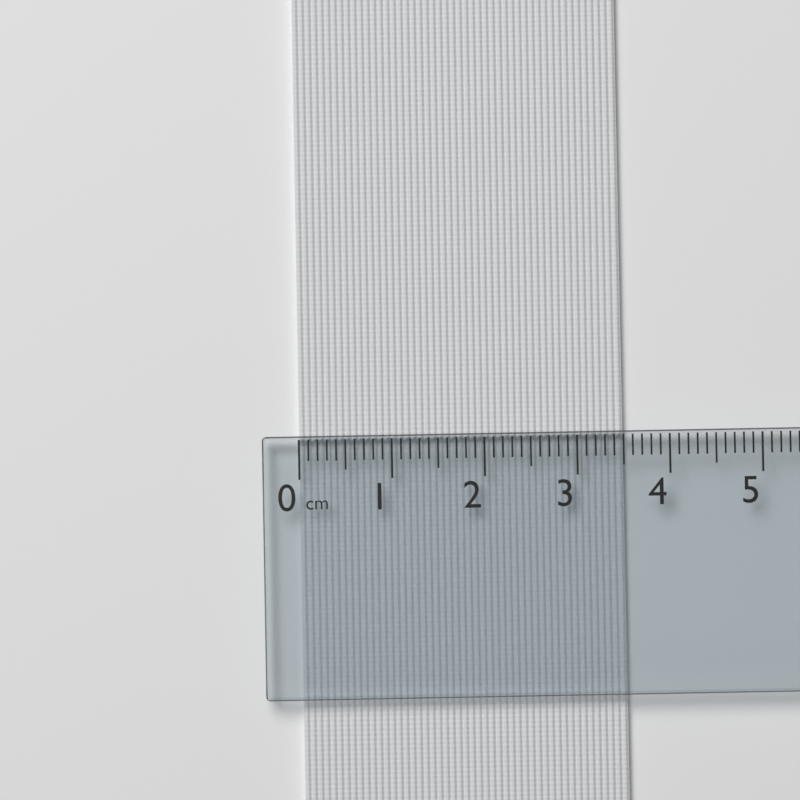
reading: 3.5 cm
